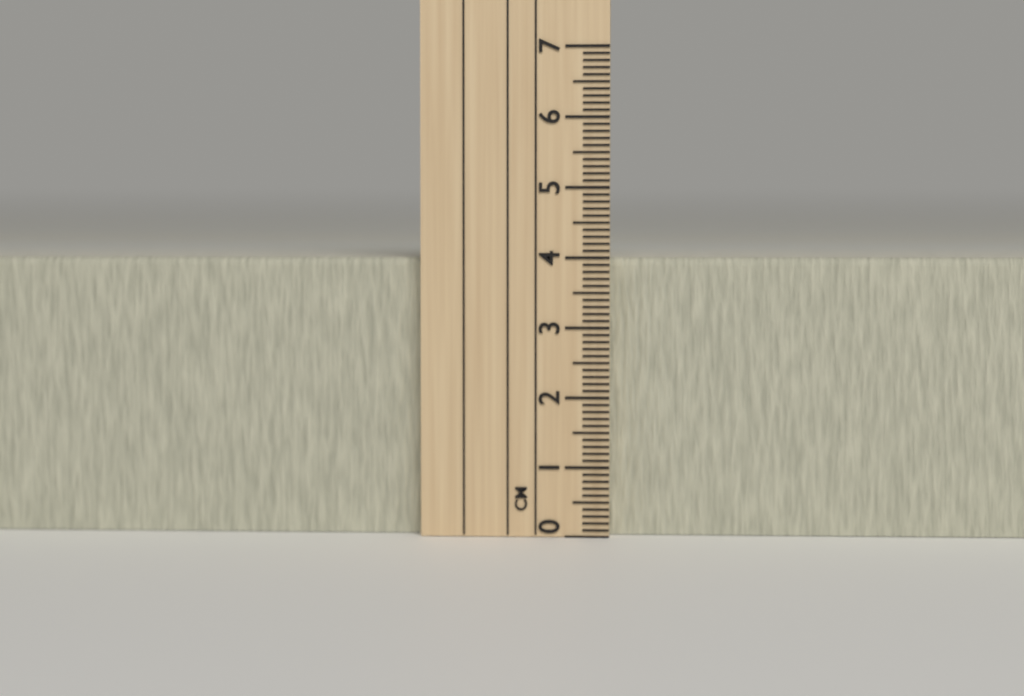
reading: 4.0 cm
